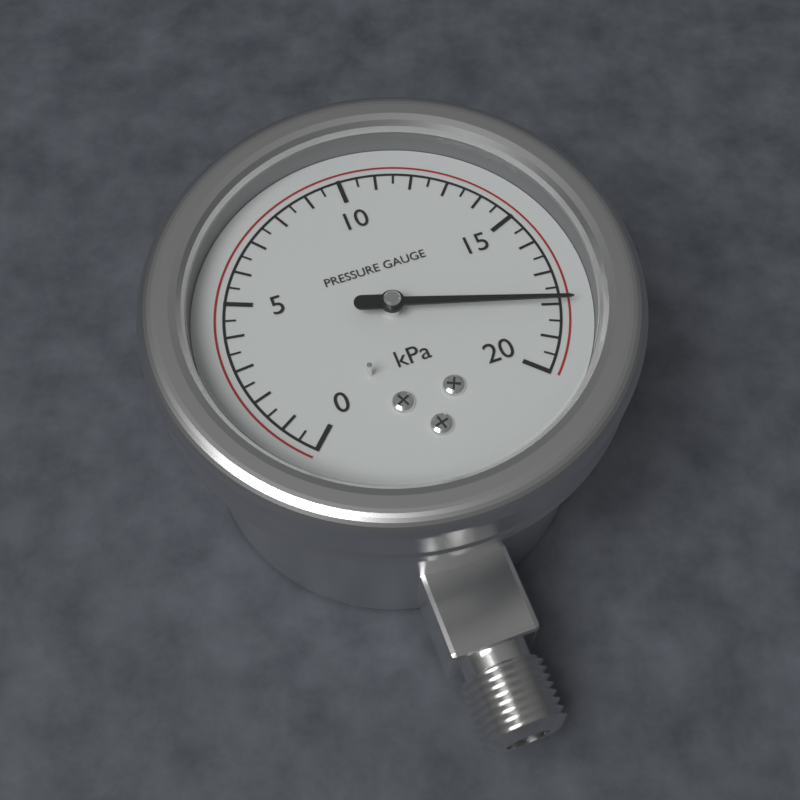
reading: 18.0 kPa
